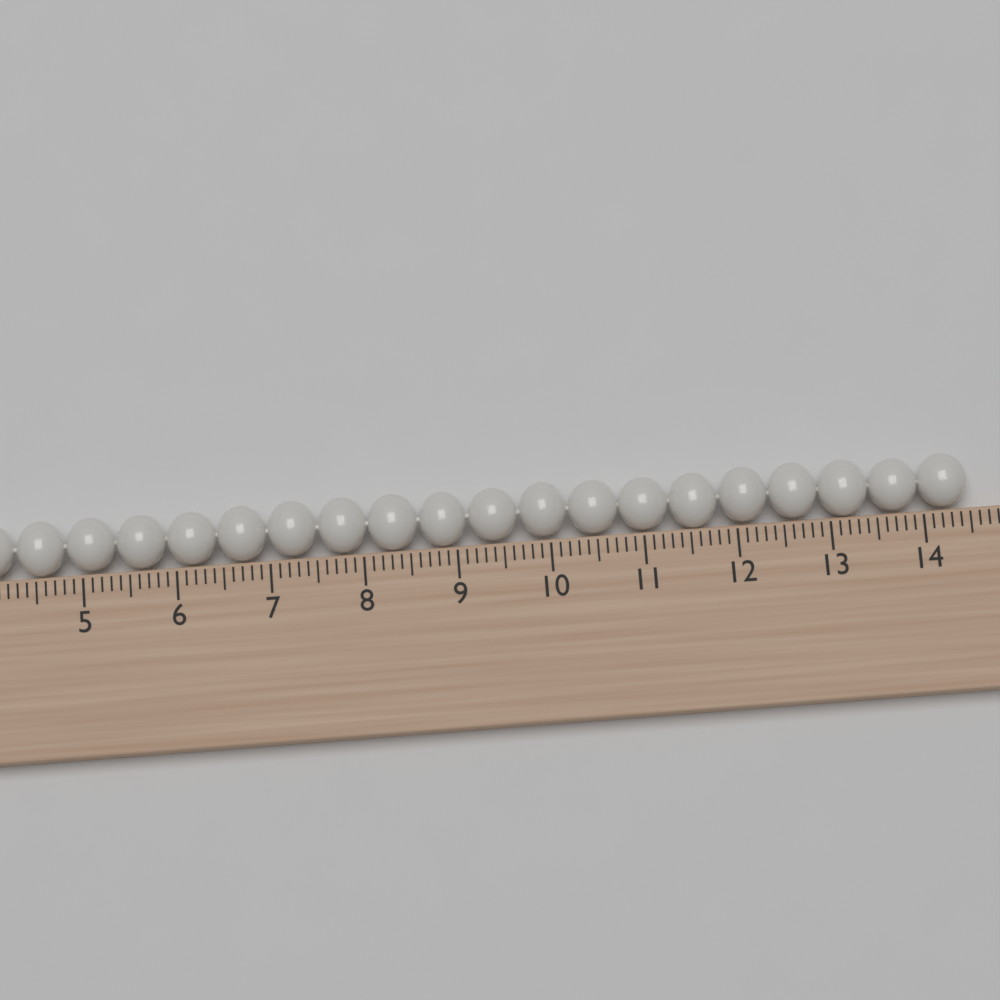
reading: 14.5 cm
